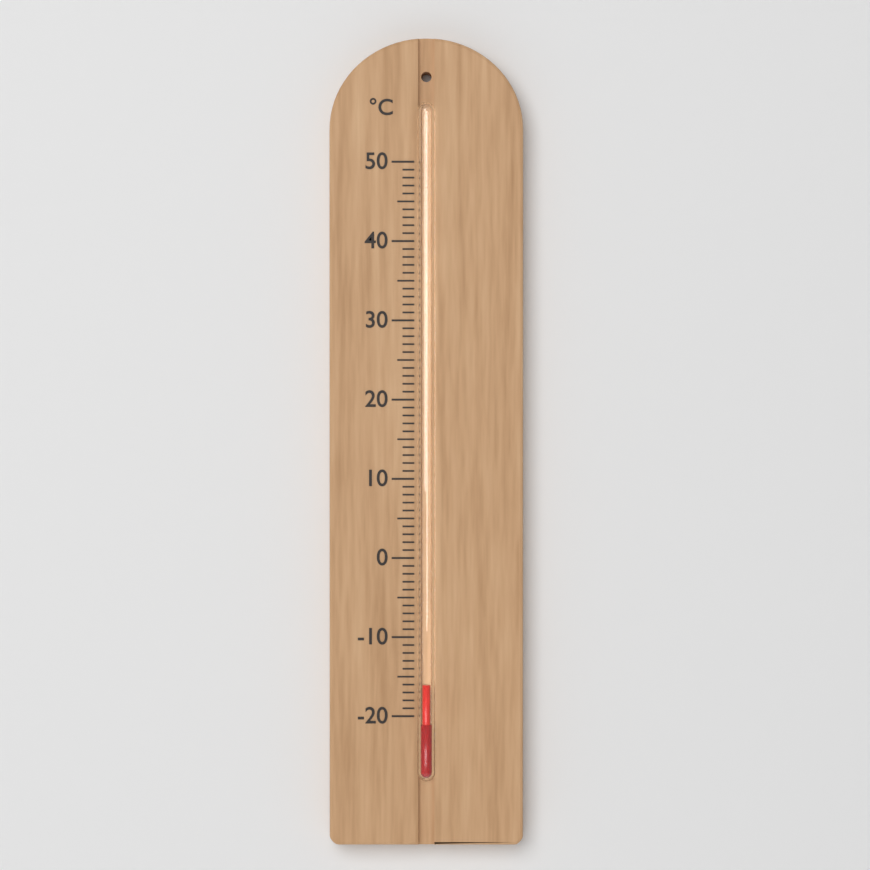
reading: -16 °C
